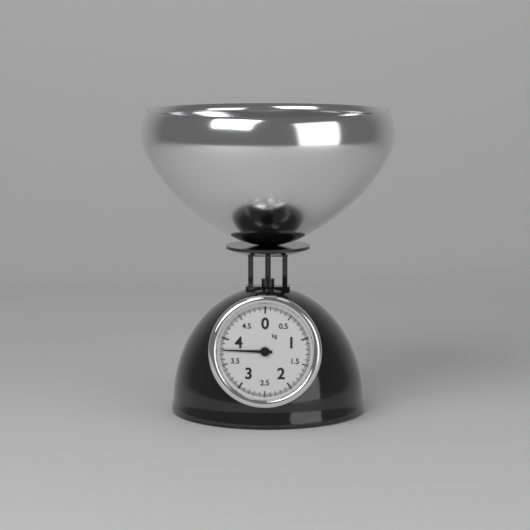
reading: 3.775 kg
